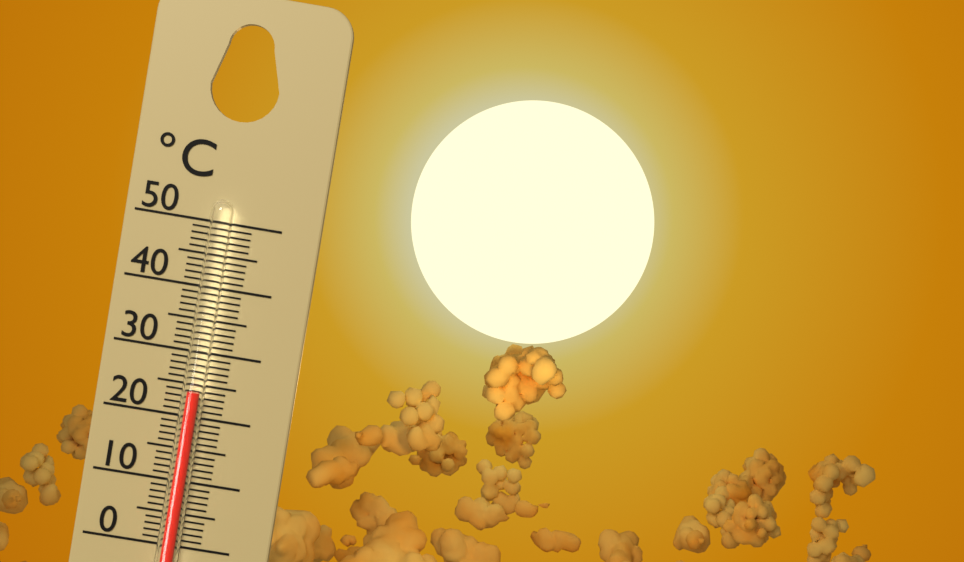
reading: 24 °C
